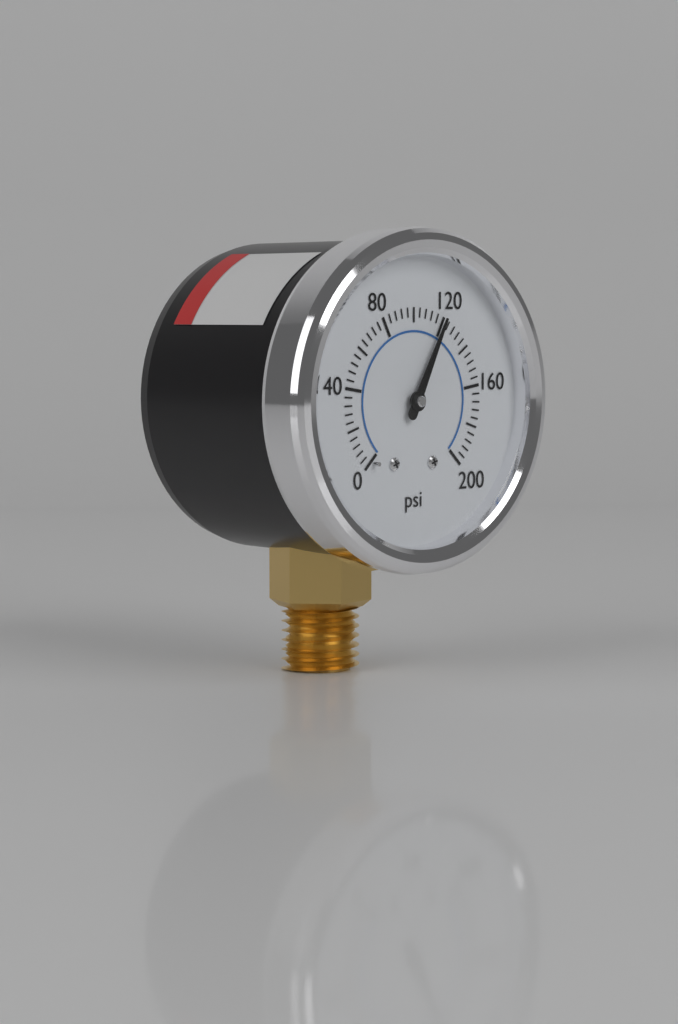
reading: 120 psi
